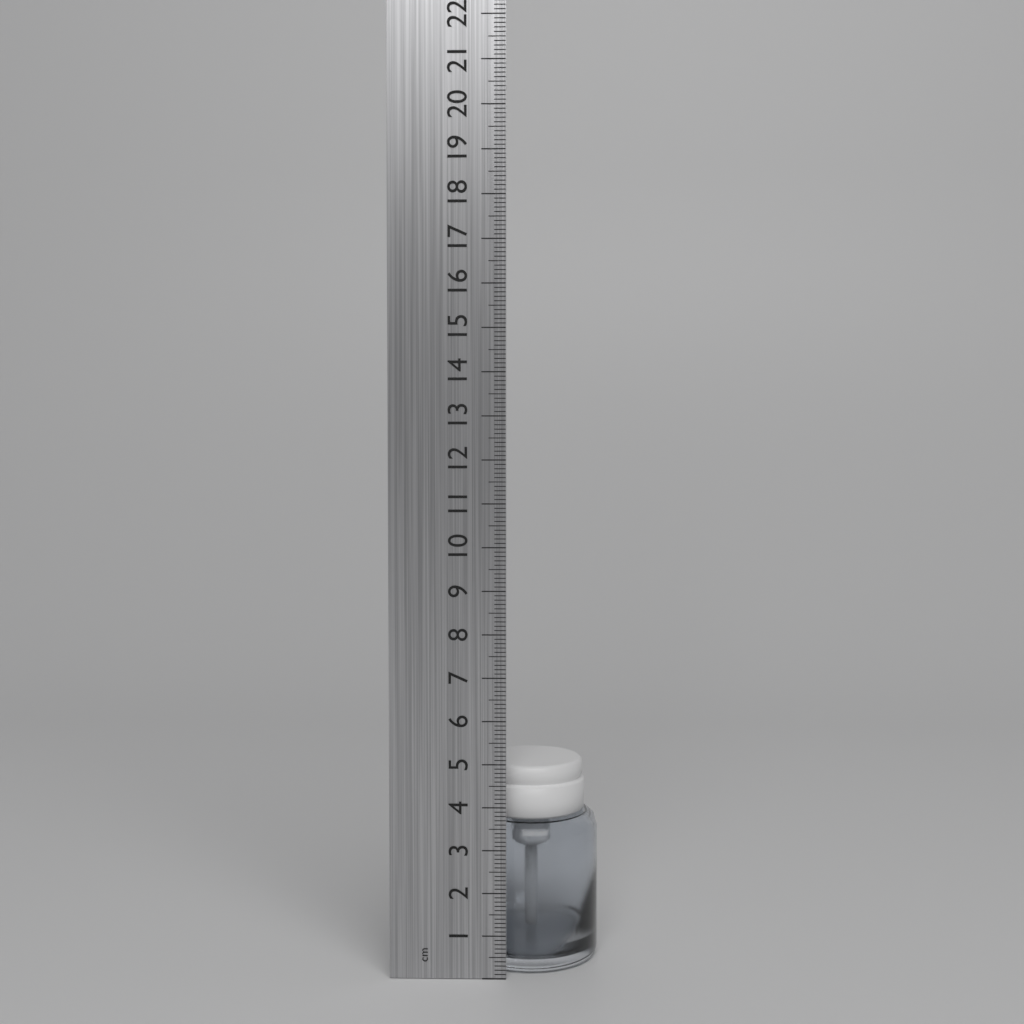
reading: 4.8 cm
